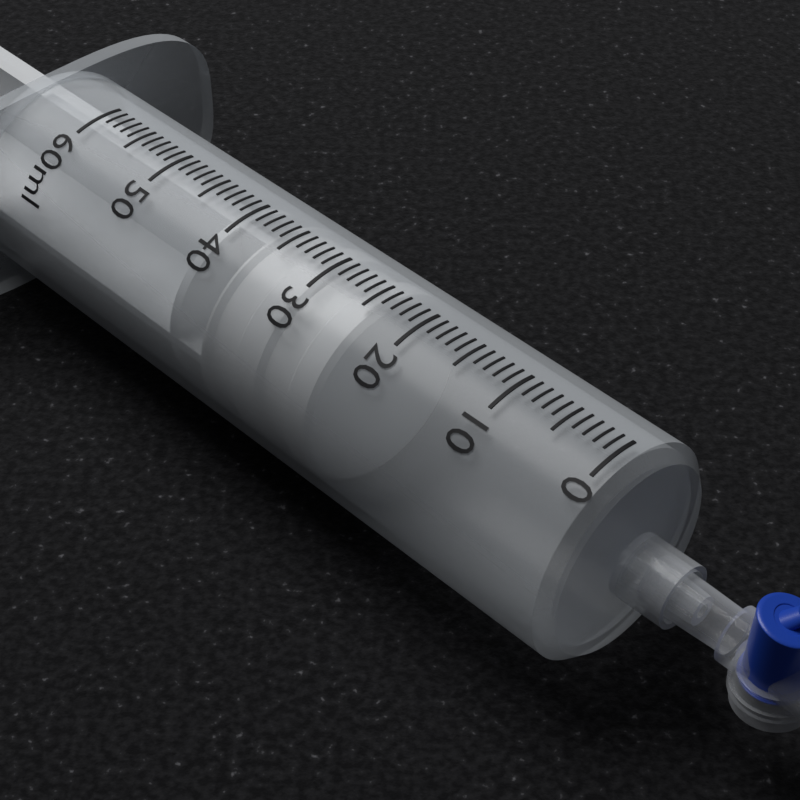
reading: 24 ml
